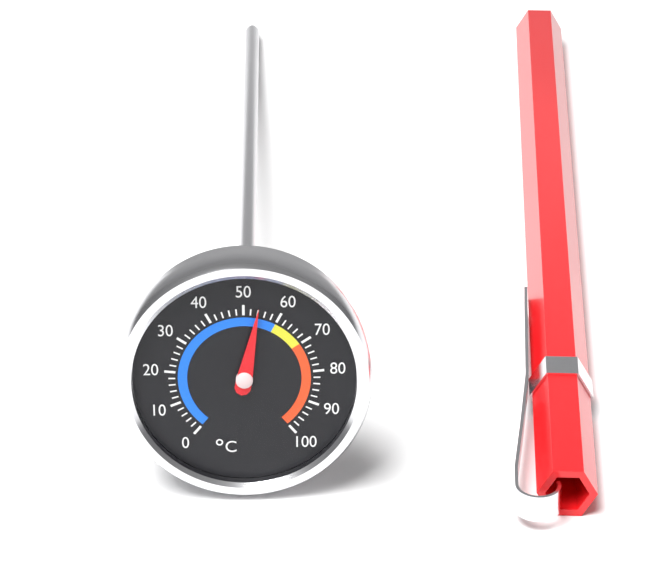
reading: 54 °C
